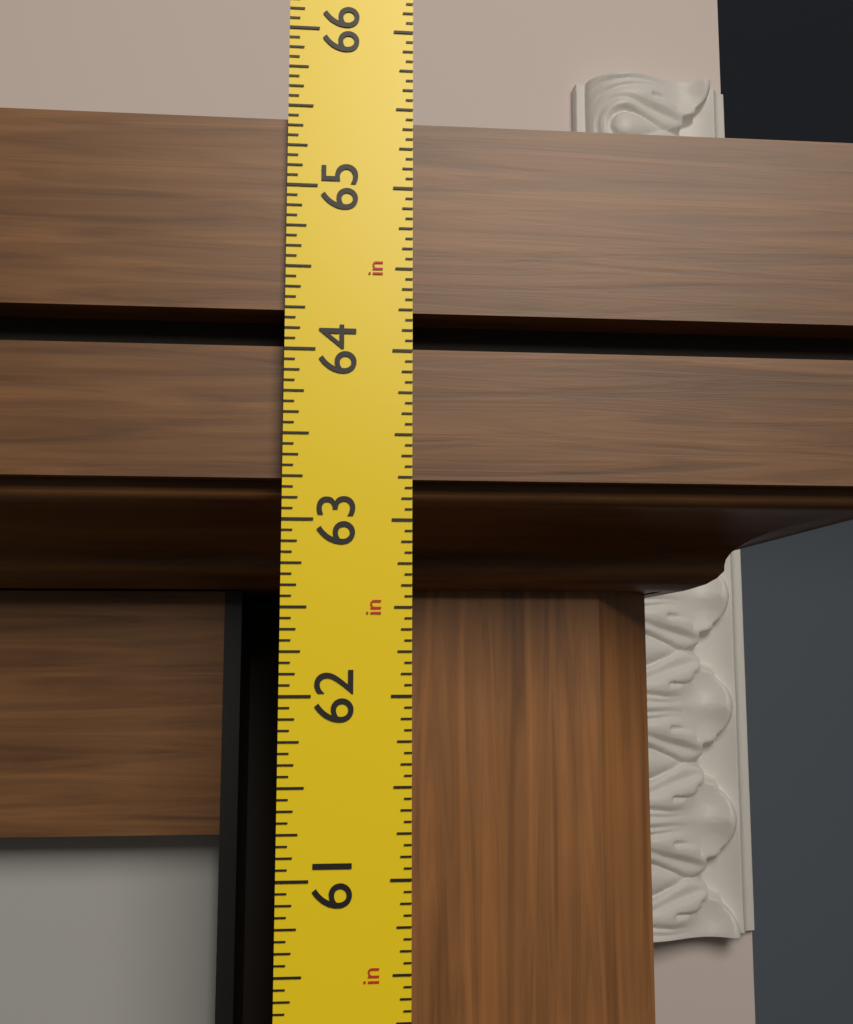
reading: 65.4375 in
